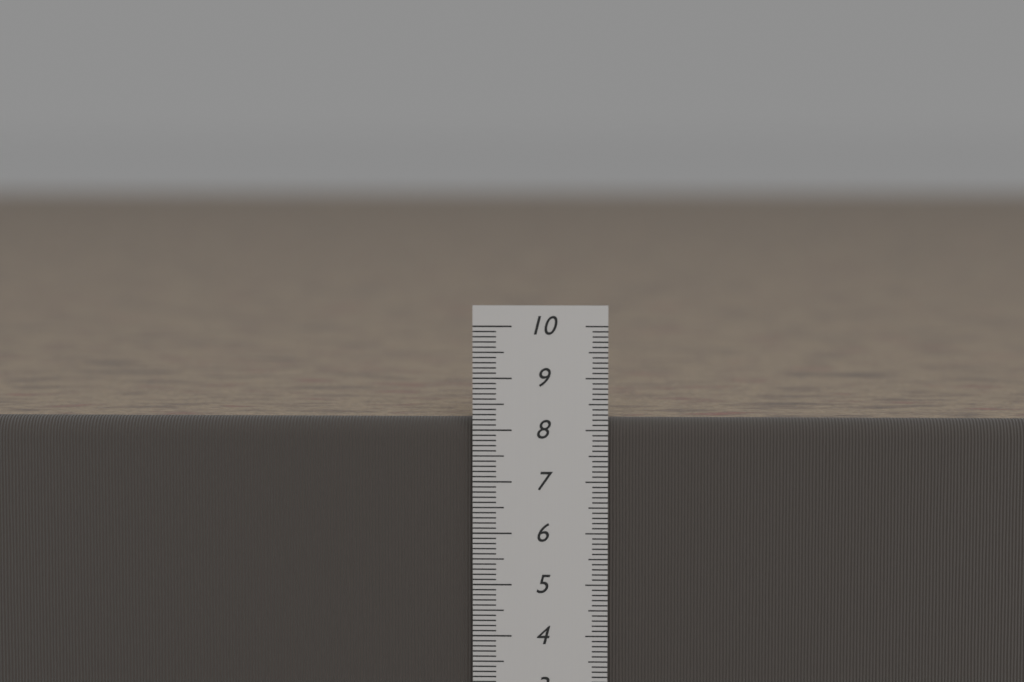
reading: 8.2 cm
